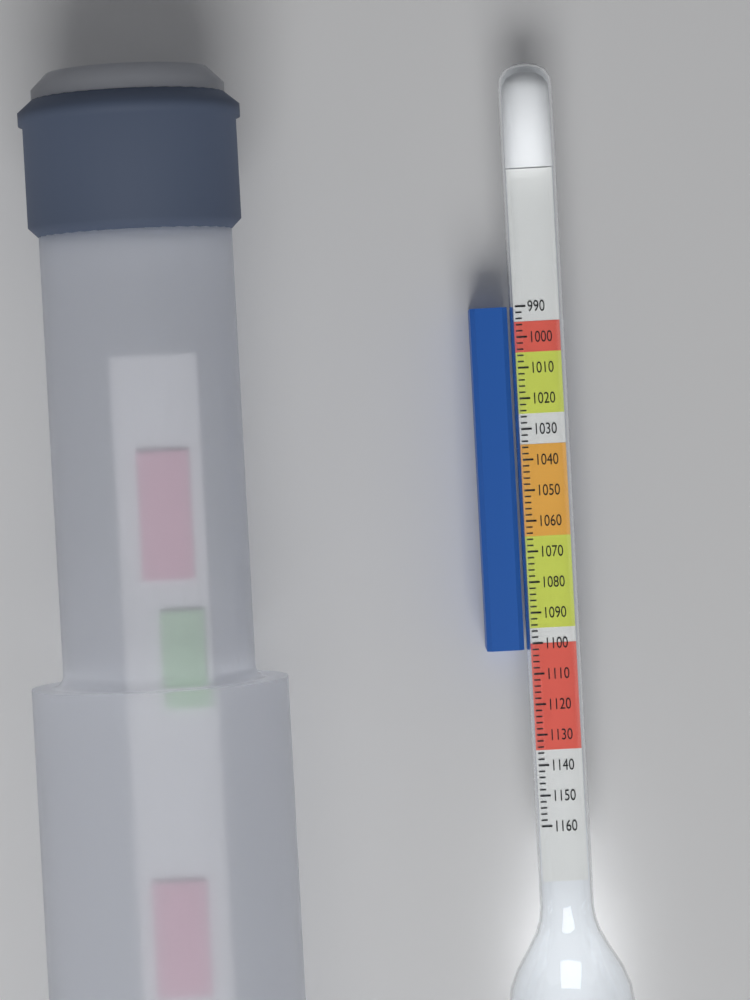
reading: 1102 (no unit)
